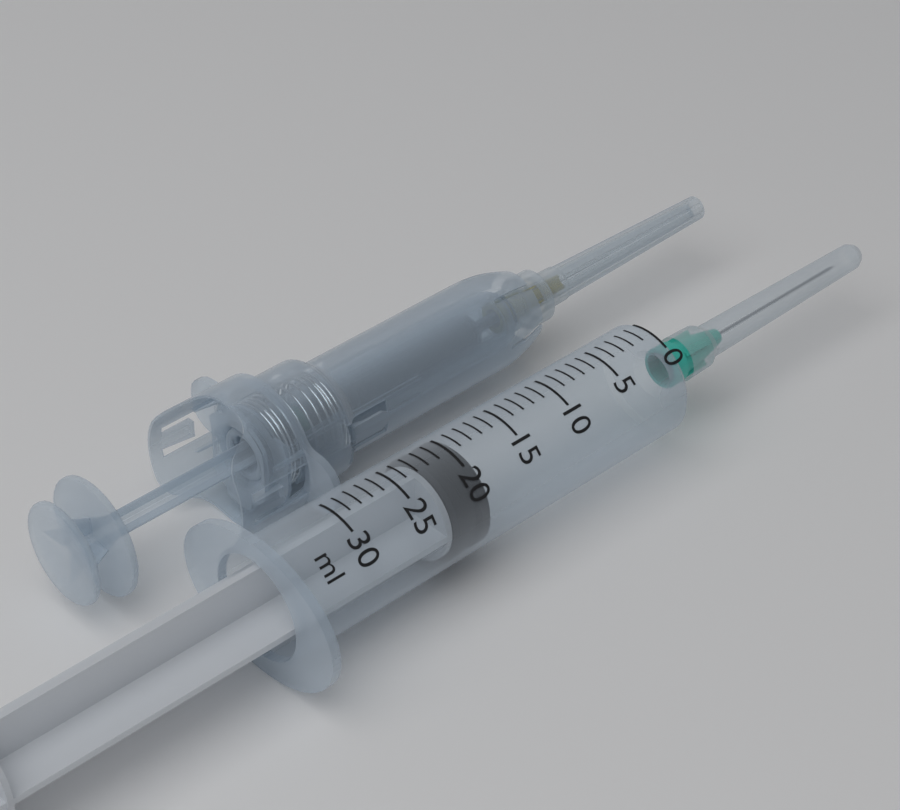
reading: 19 ml
